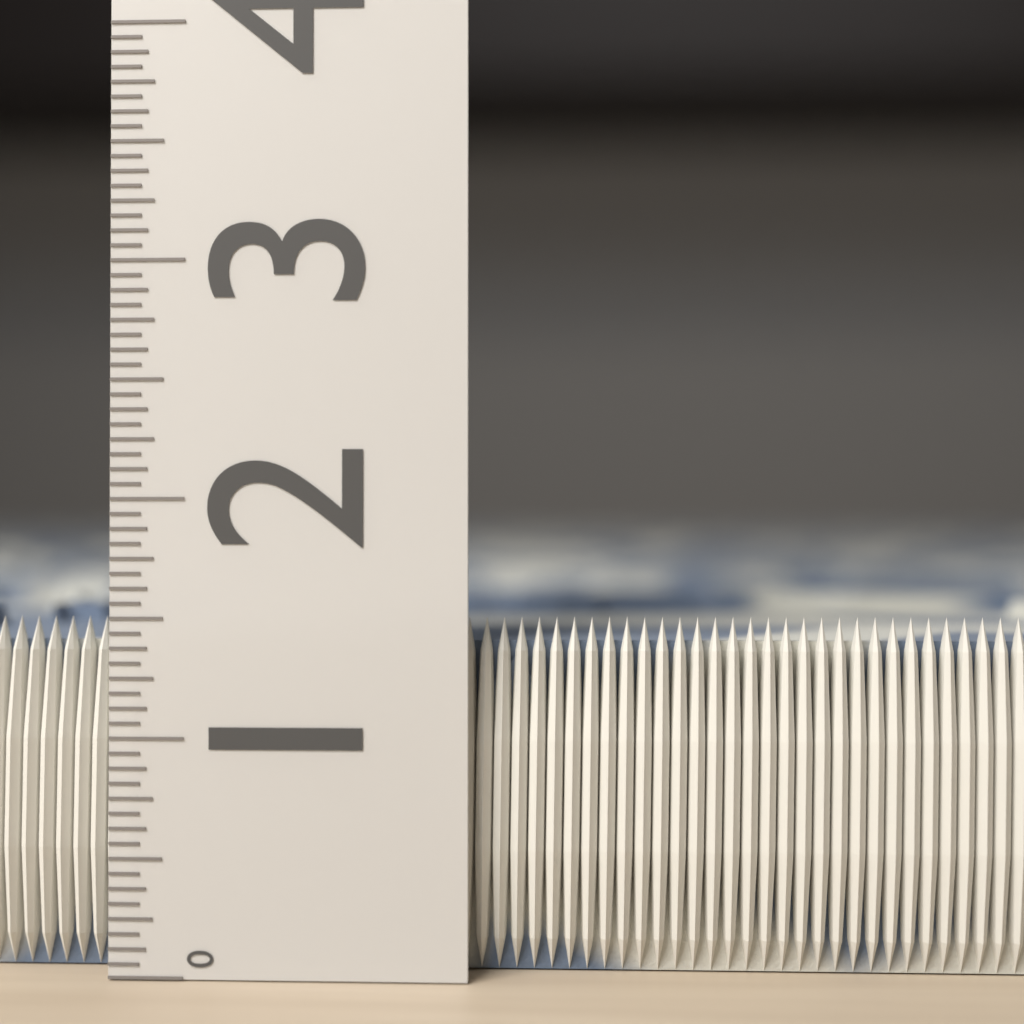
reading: 1.5000 (no unit)
